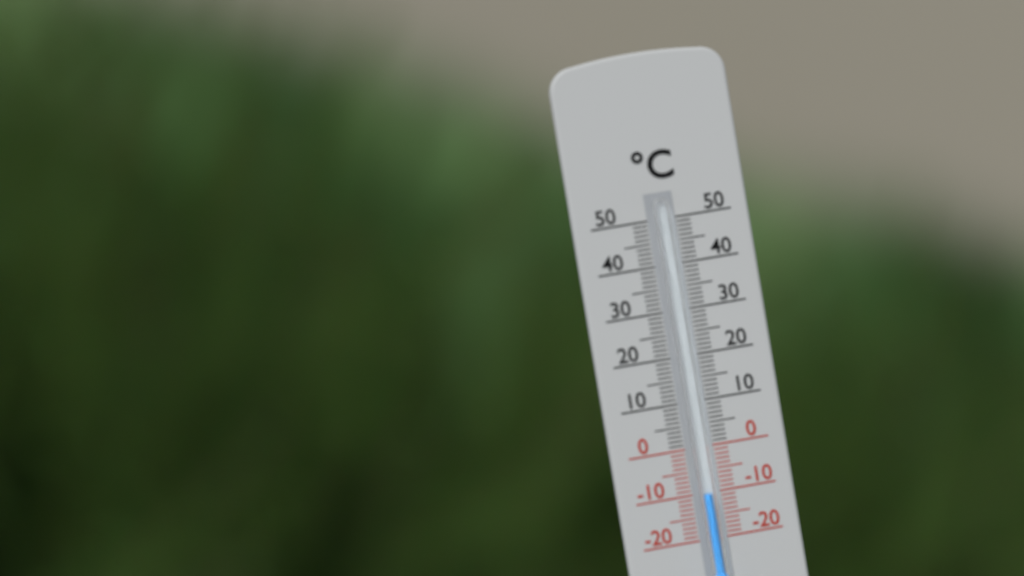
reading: -10 °C
